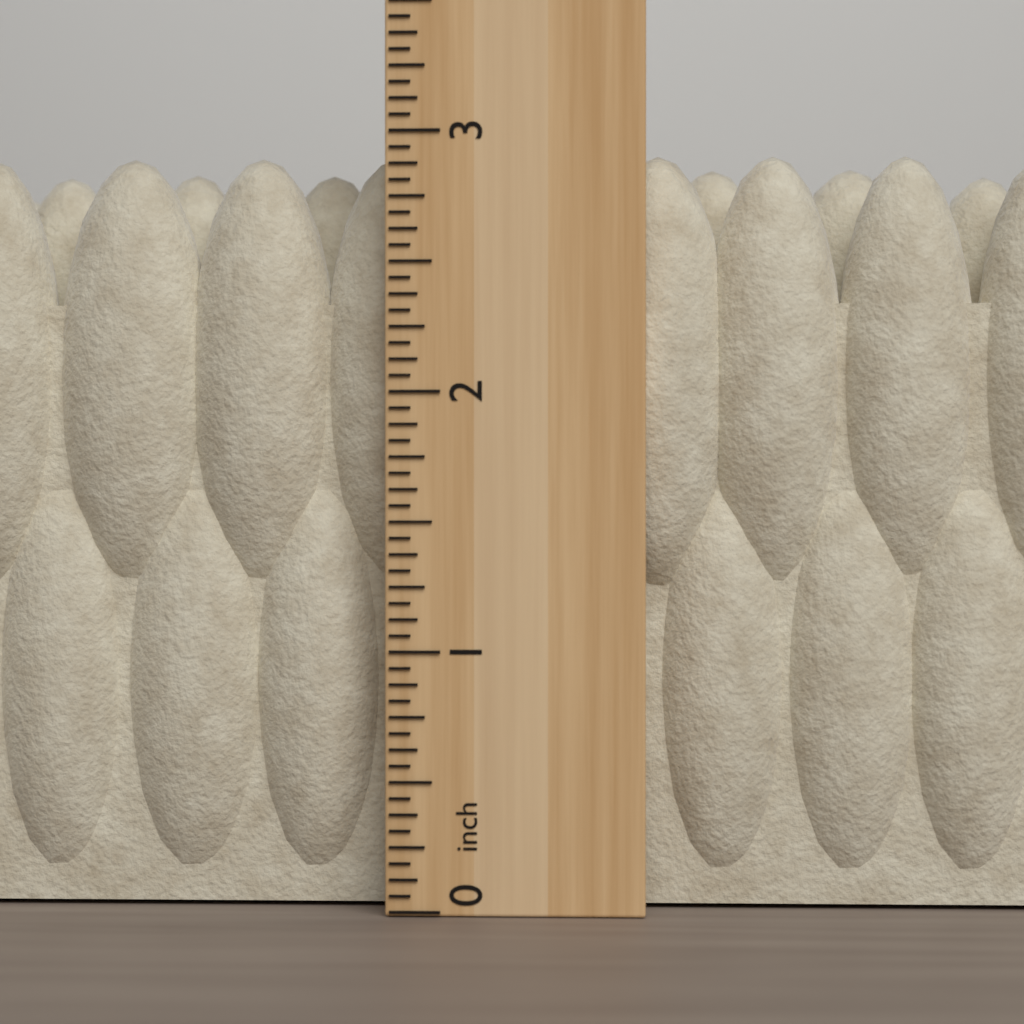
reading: 2.9375 inch
